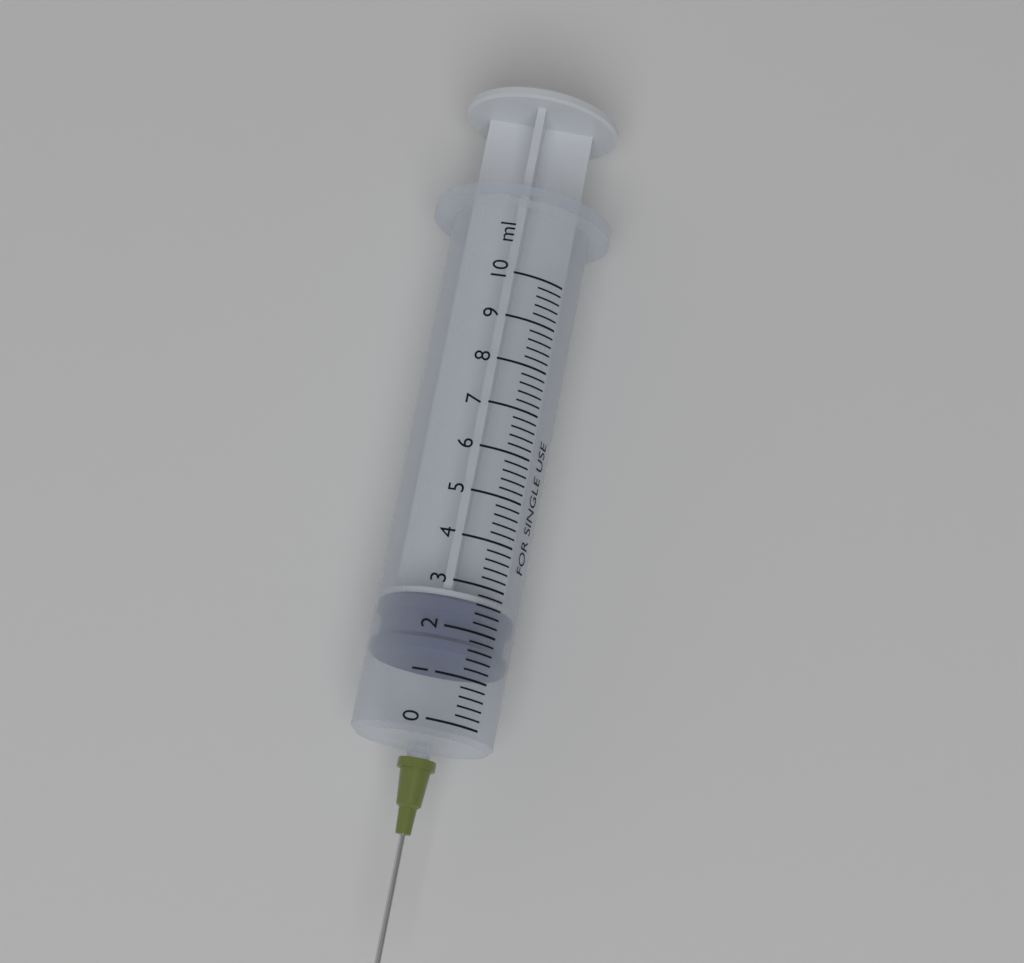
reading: 1.4 ml
